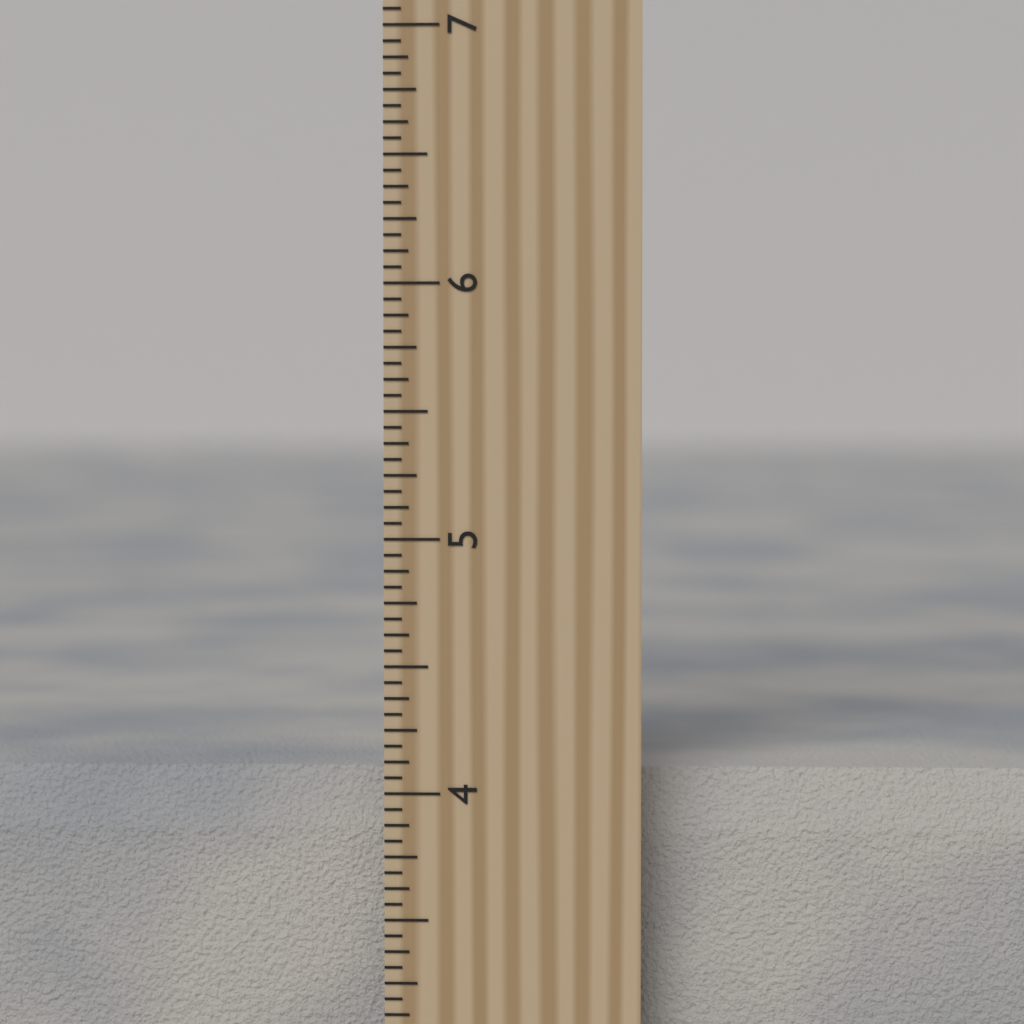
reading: 4.0625 inch
